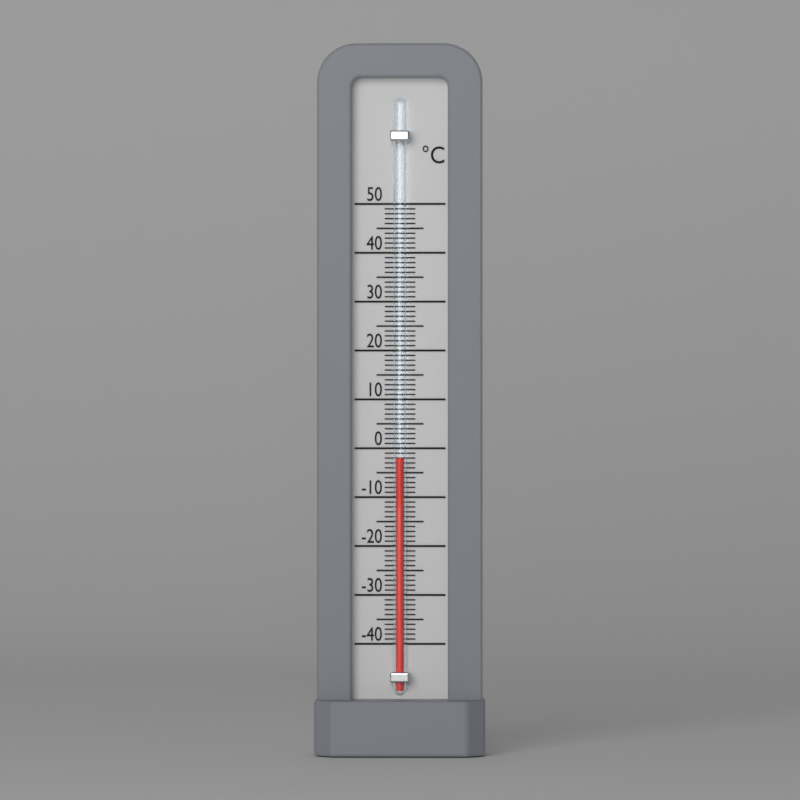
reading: -2 °C
